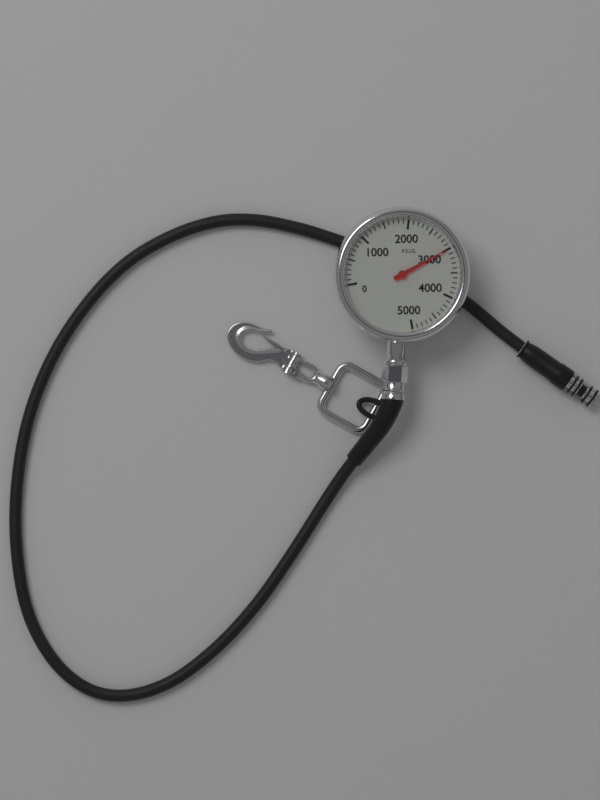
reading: 3000 psi
